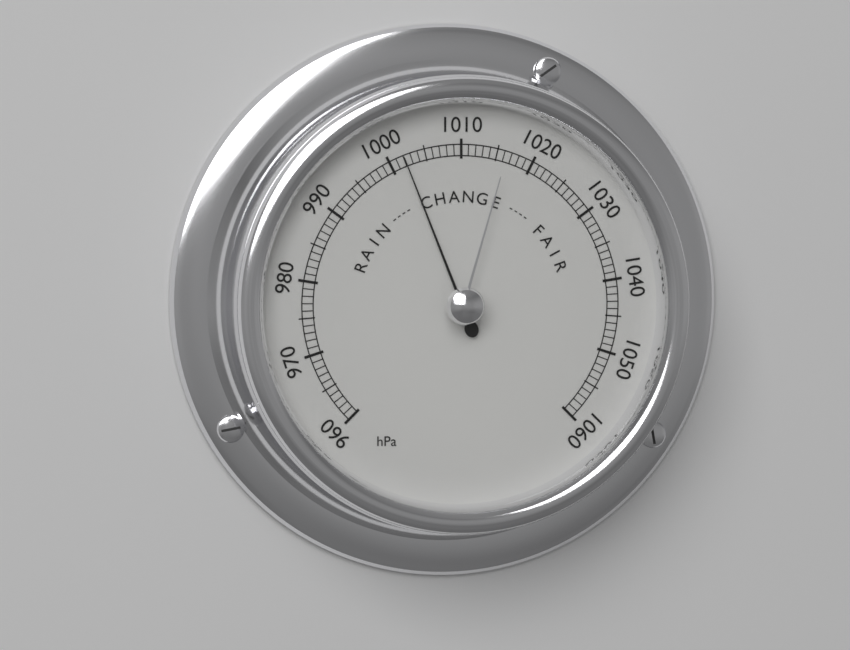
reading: 1002 hPa
